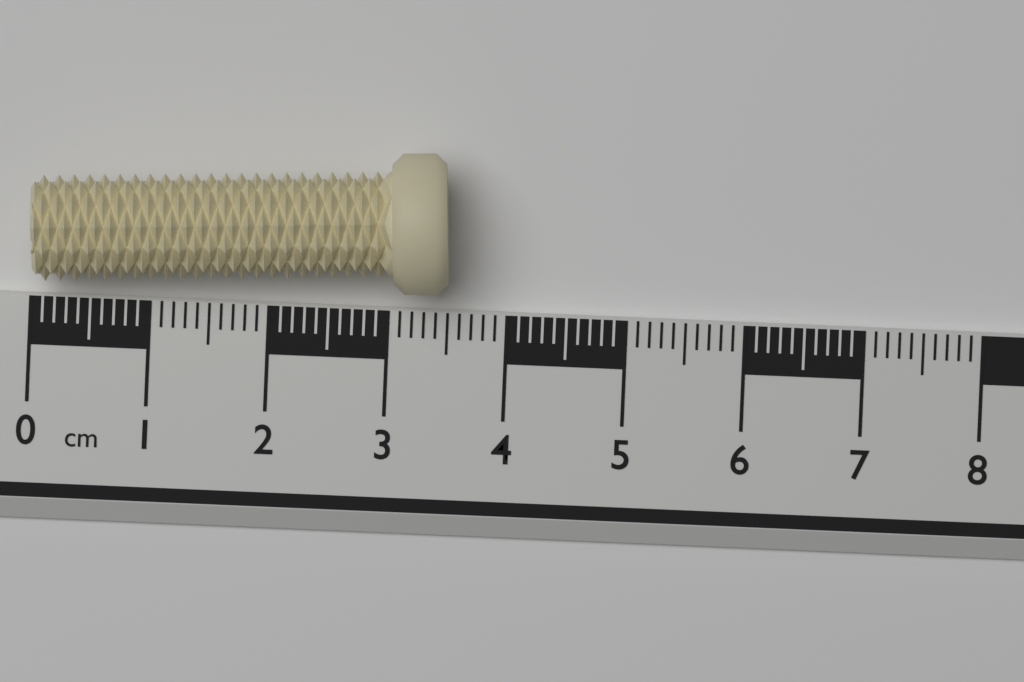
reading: 3.5 cm
